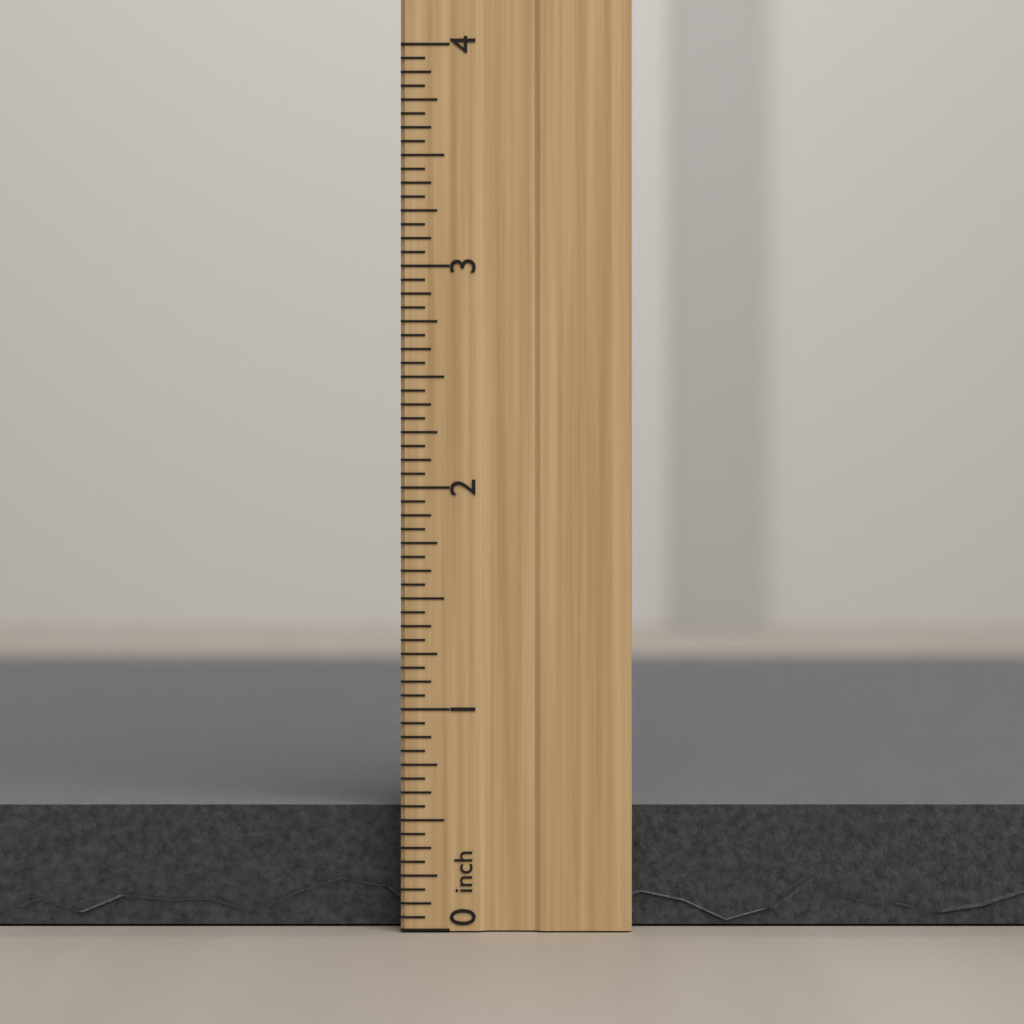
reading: 0.6000 inch
